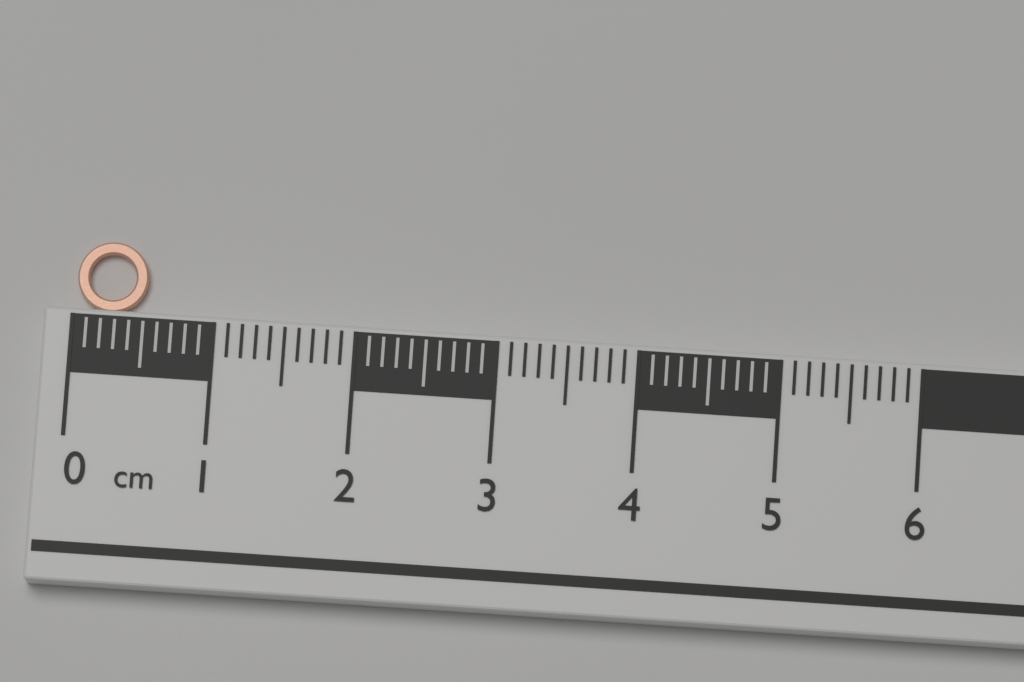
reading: 0.5 cm
